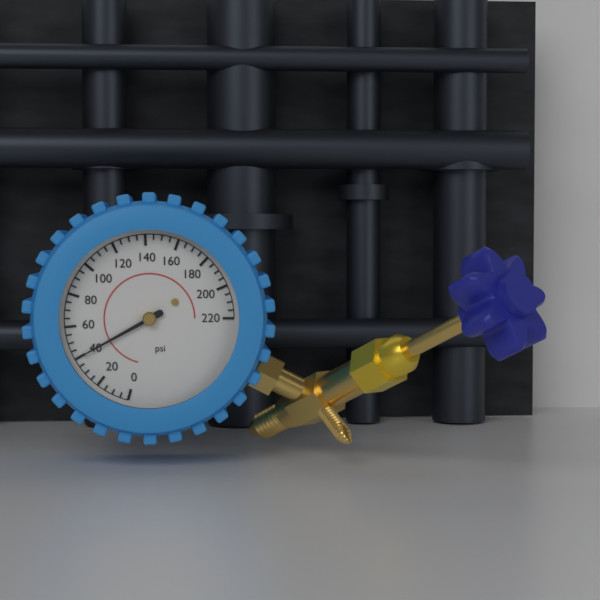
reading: 40 psi
